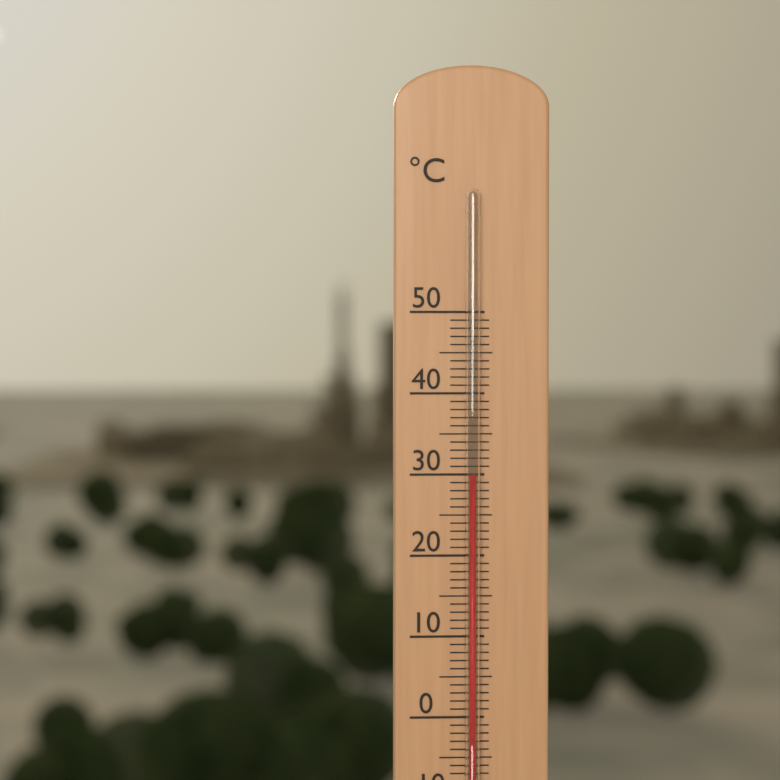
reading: 30 °C
